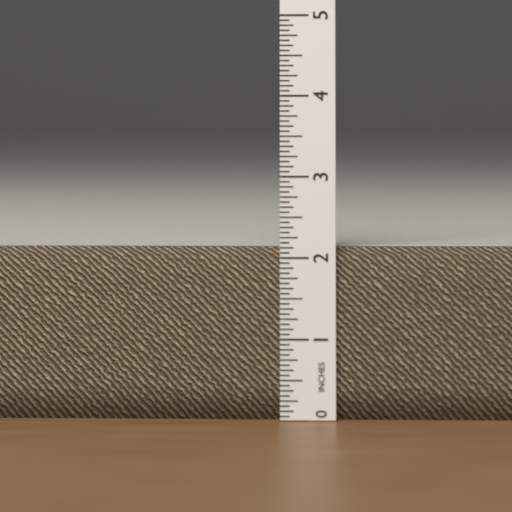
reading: 2.1250 in
